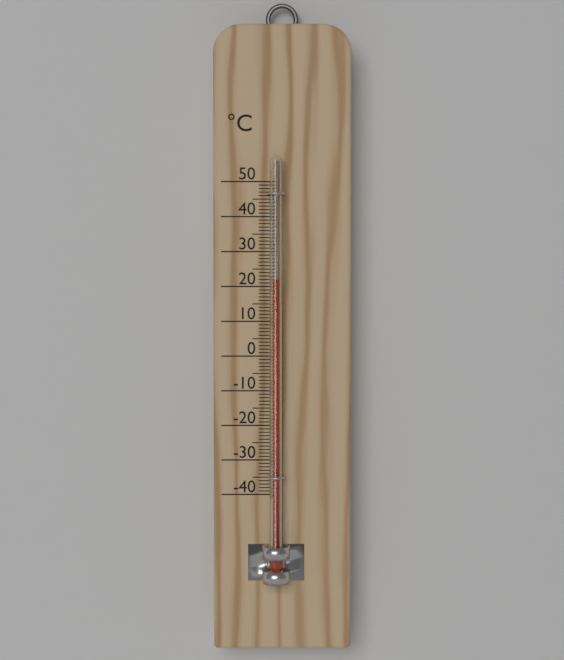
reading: 22 °C
